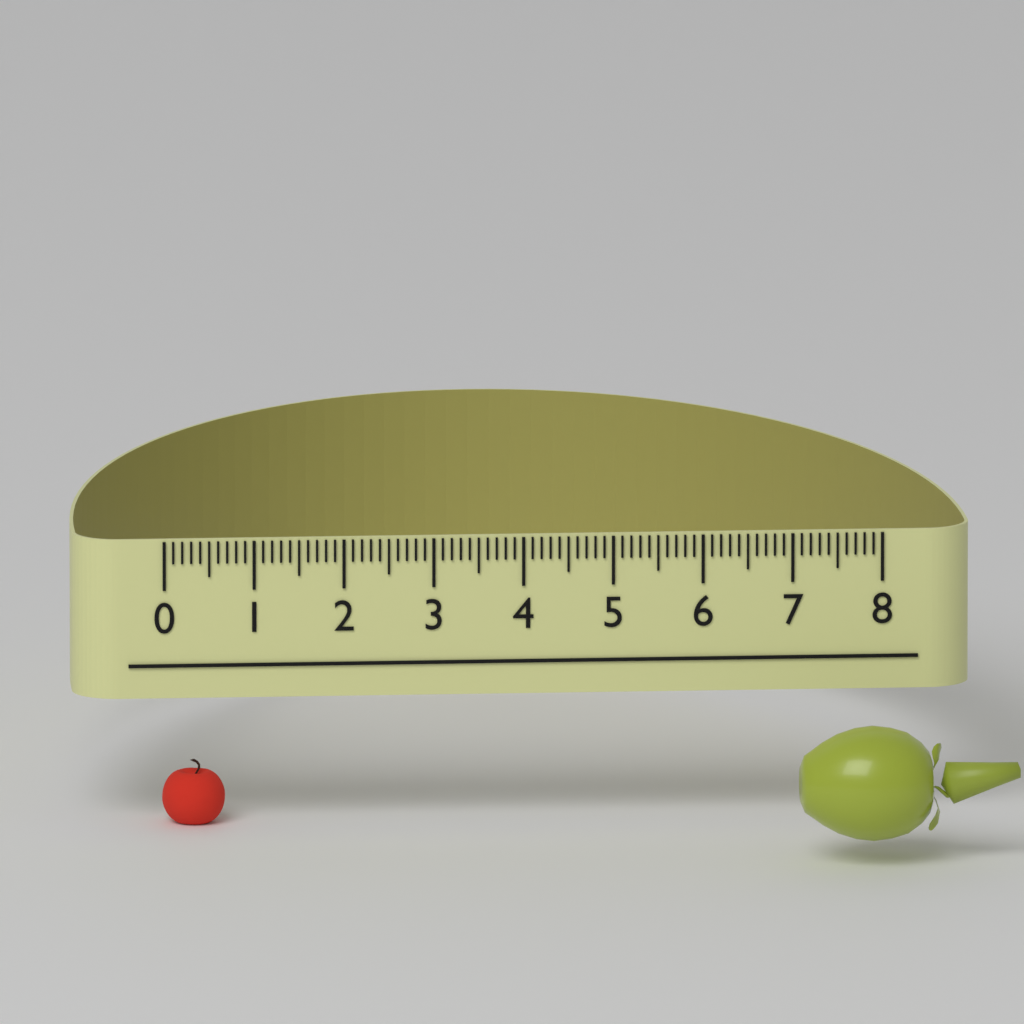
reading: 0.7 (no unit)
